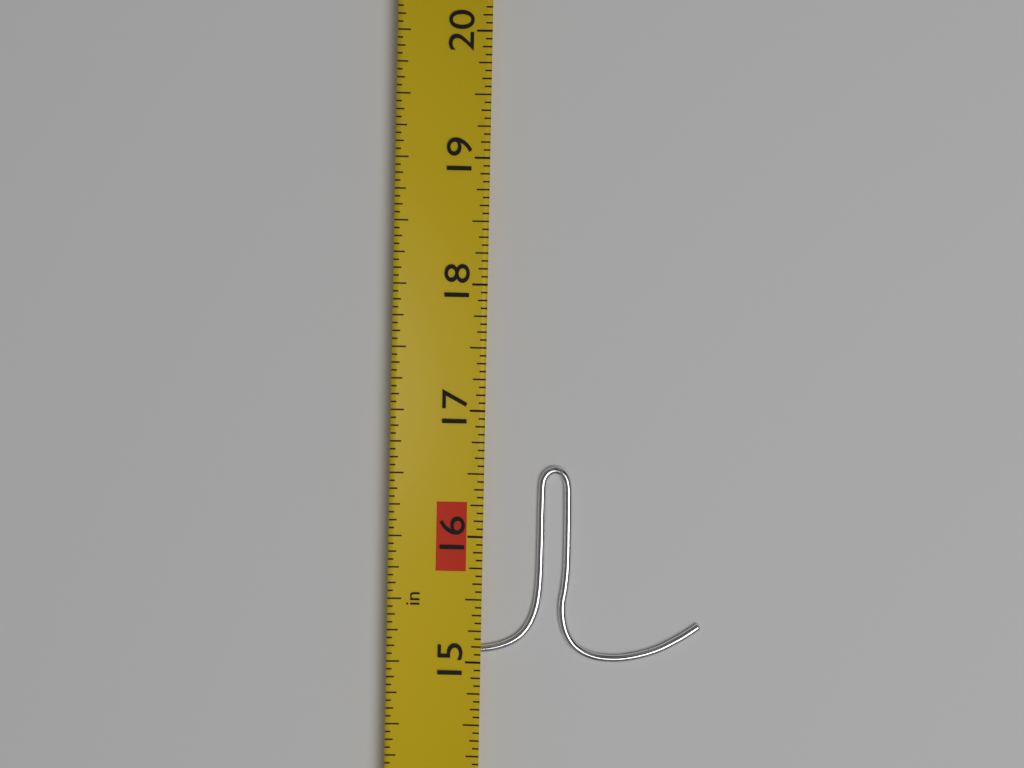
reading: 16.5625 in
